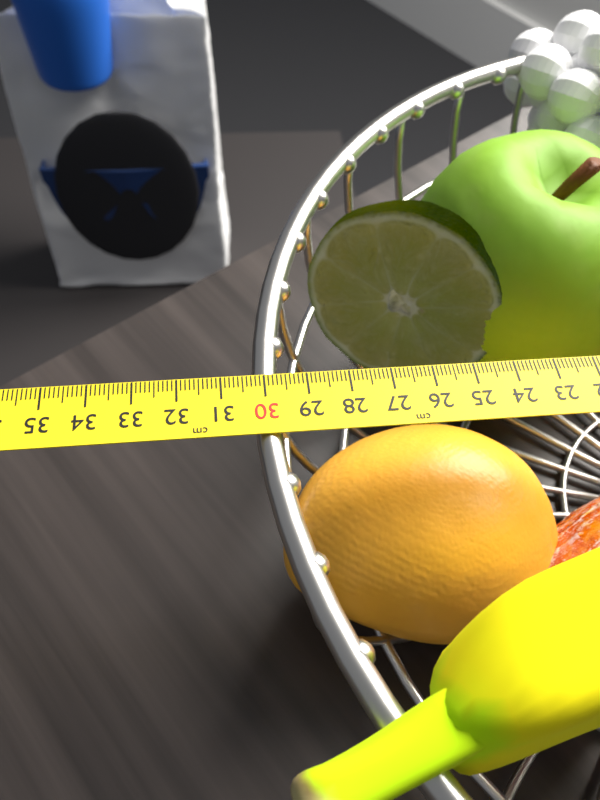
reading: 30.3 cm
